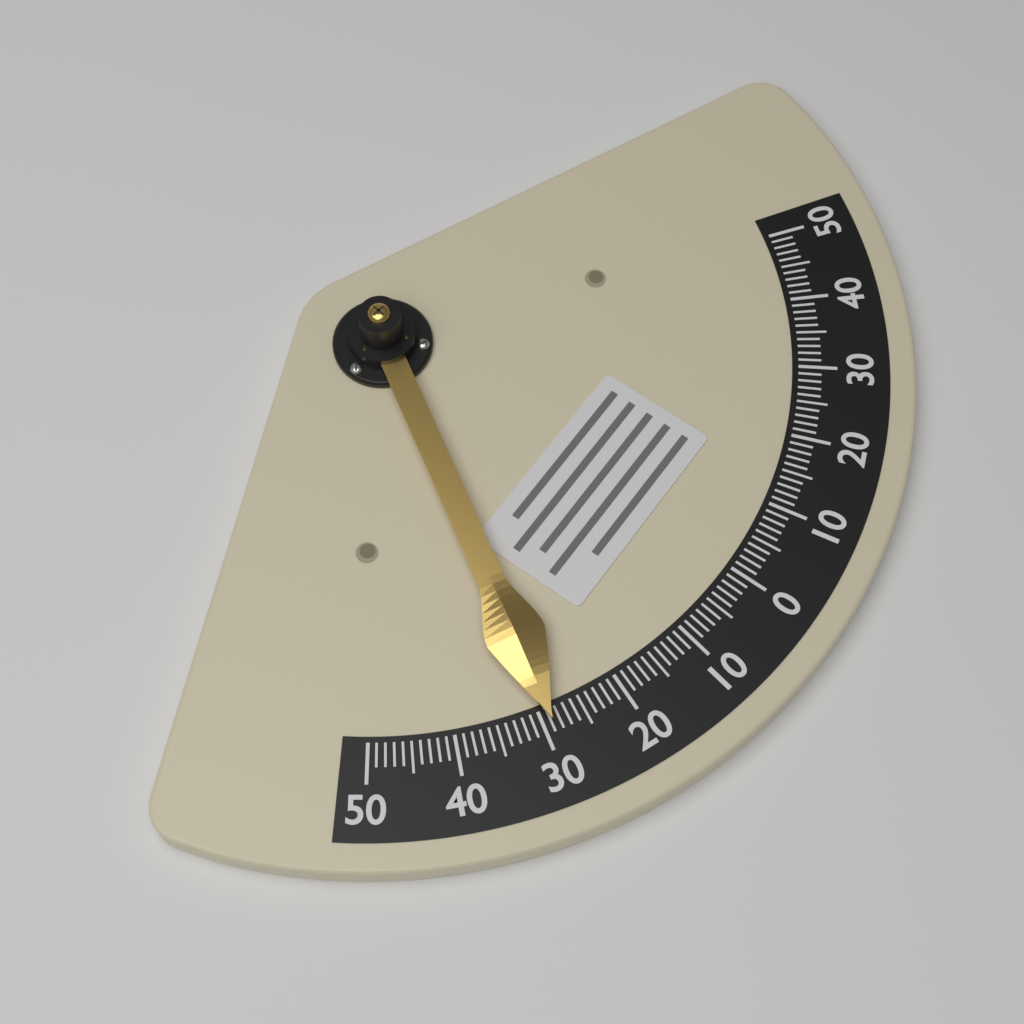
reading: -29 (no unit)
